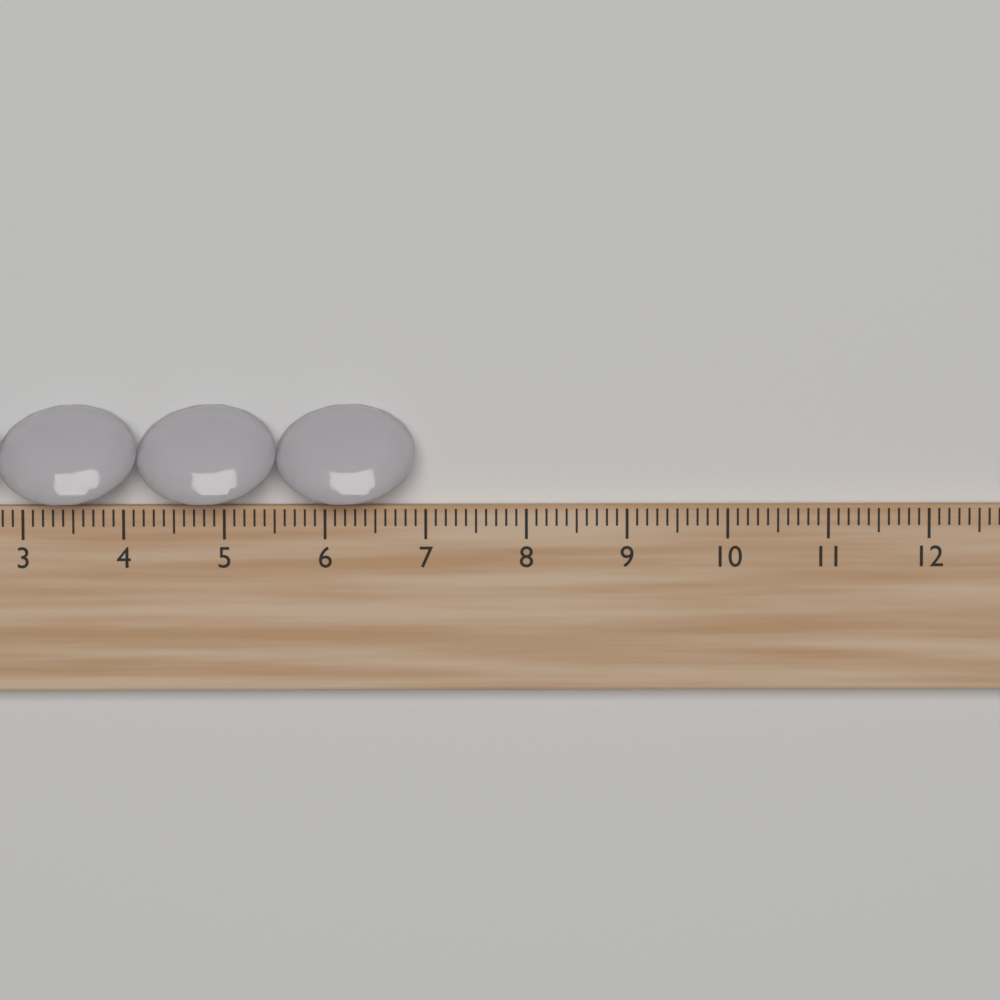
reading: 6.9 cm
